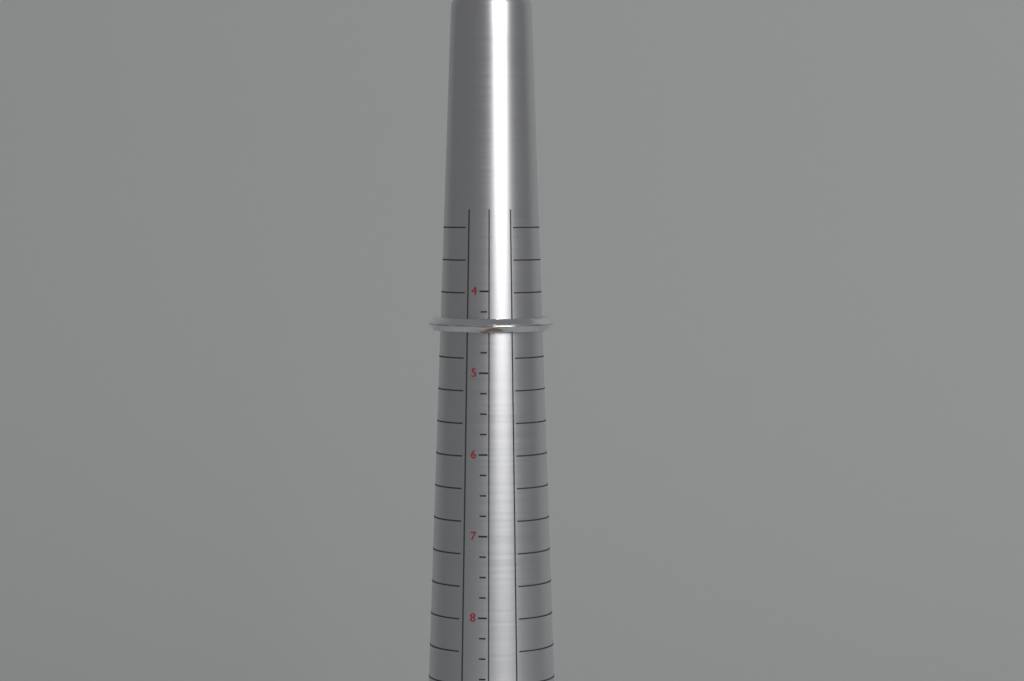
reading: 4.50 (no unit)
